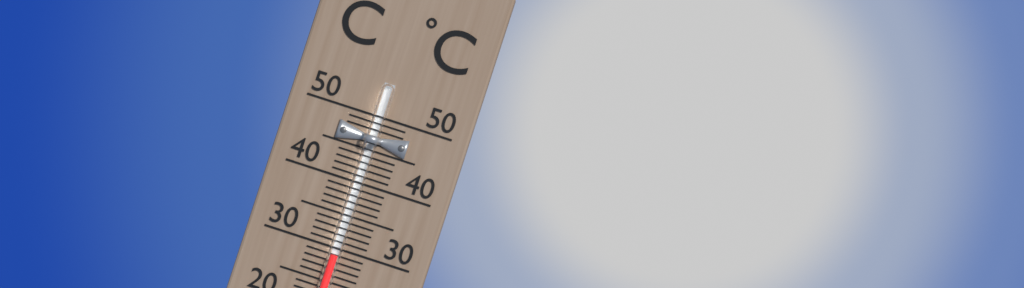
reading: 29 °C
